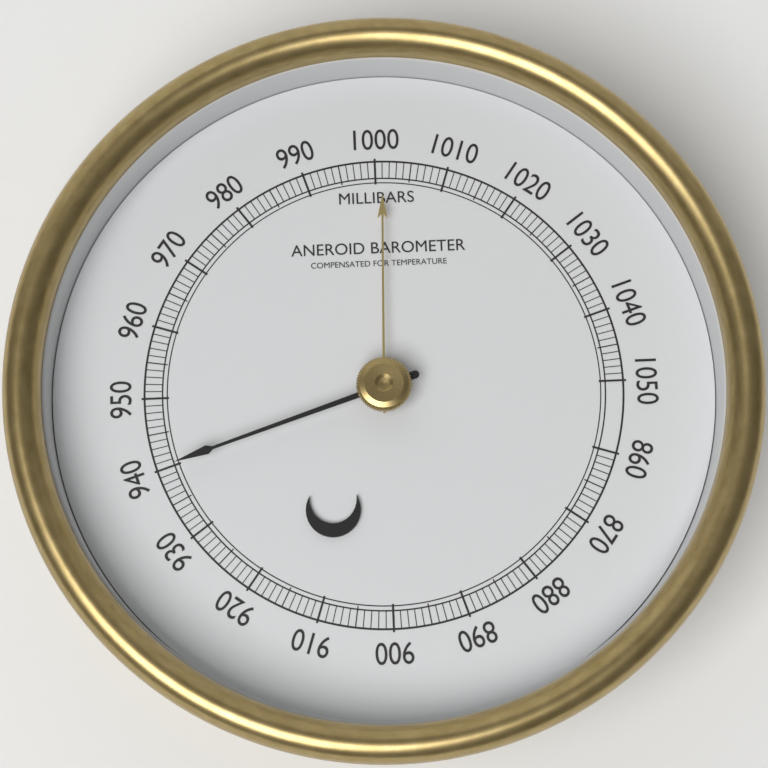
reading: 940 mbar
